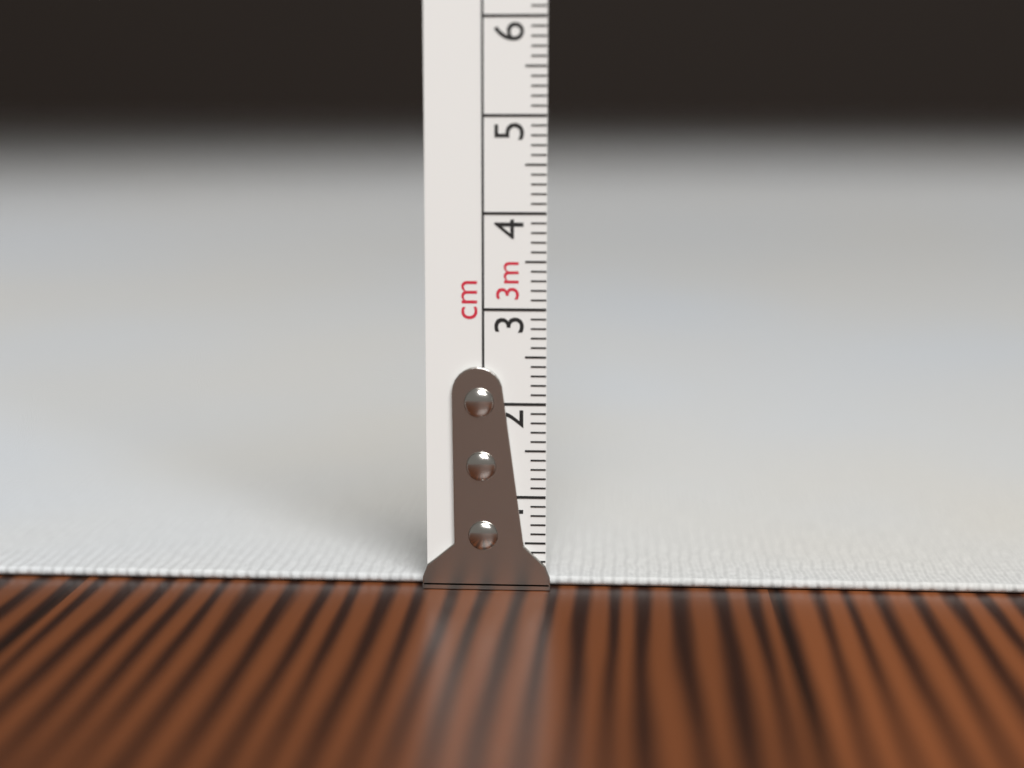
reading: 0.1 cm
